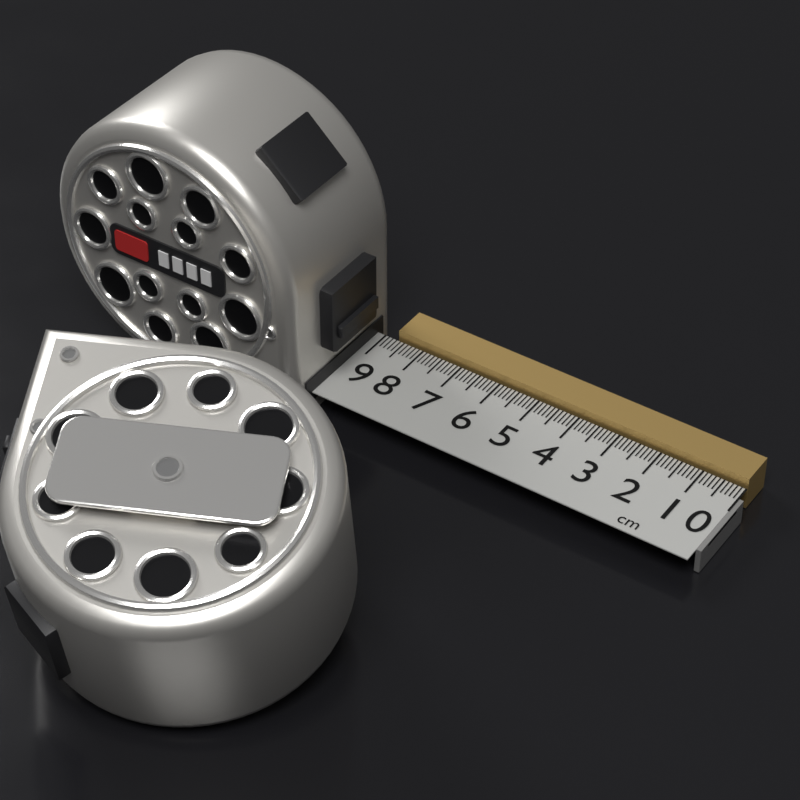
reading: 8.7 cm
